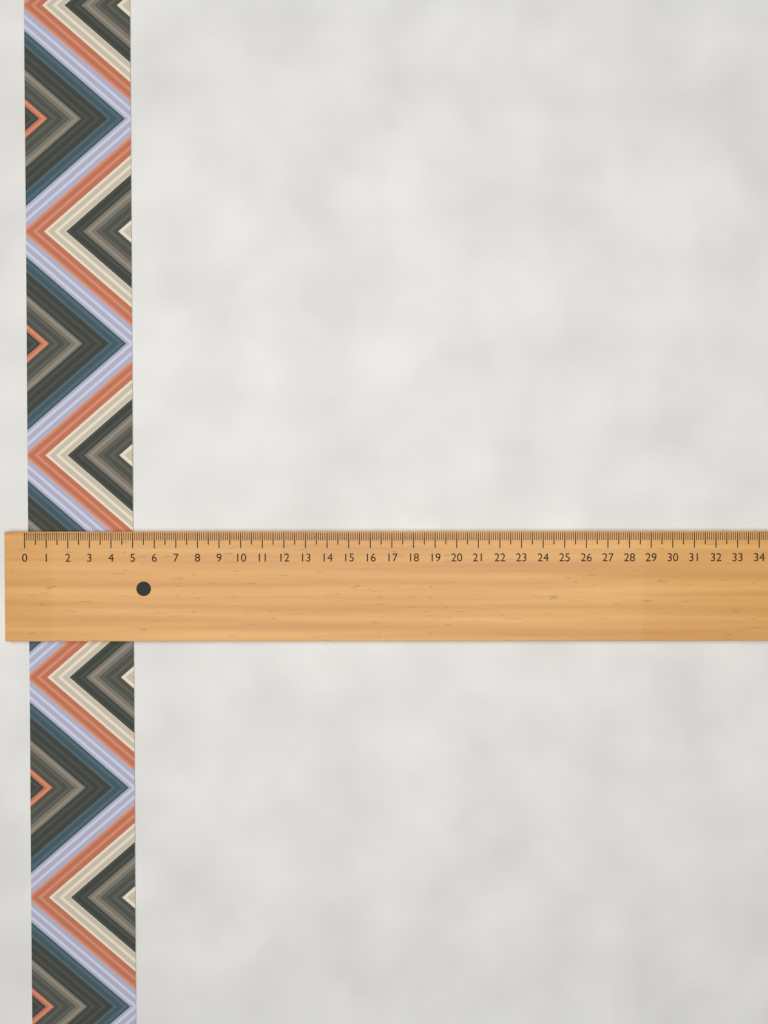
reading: 4.9 (no unit)
